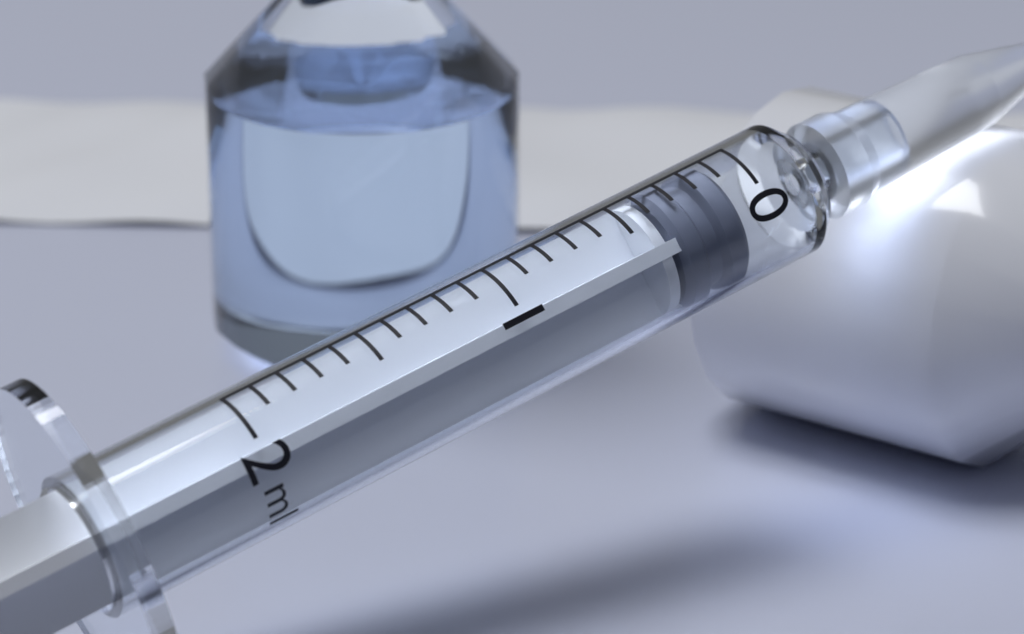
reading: 0.1 ml
